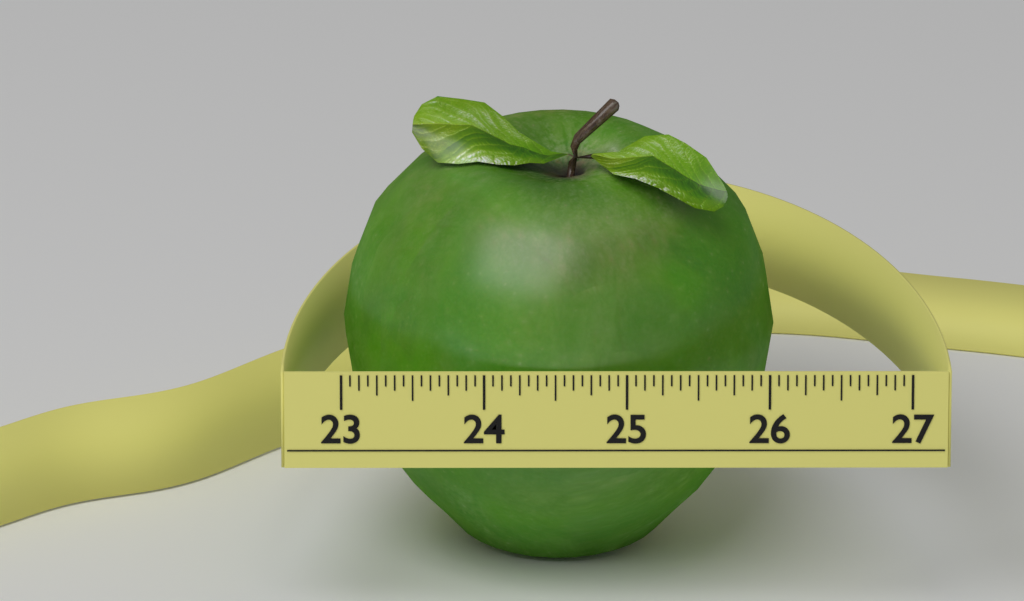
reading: 26.0625 (no unit)
